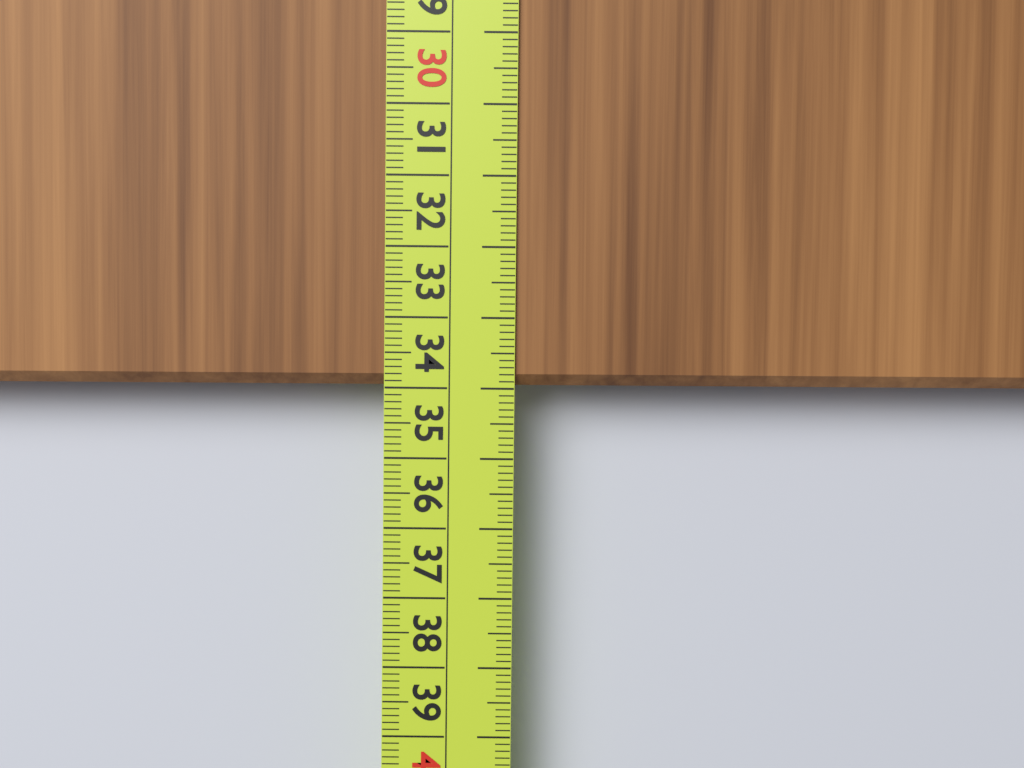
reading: 34.0 cm
